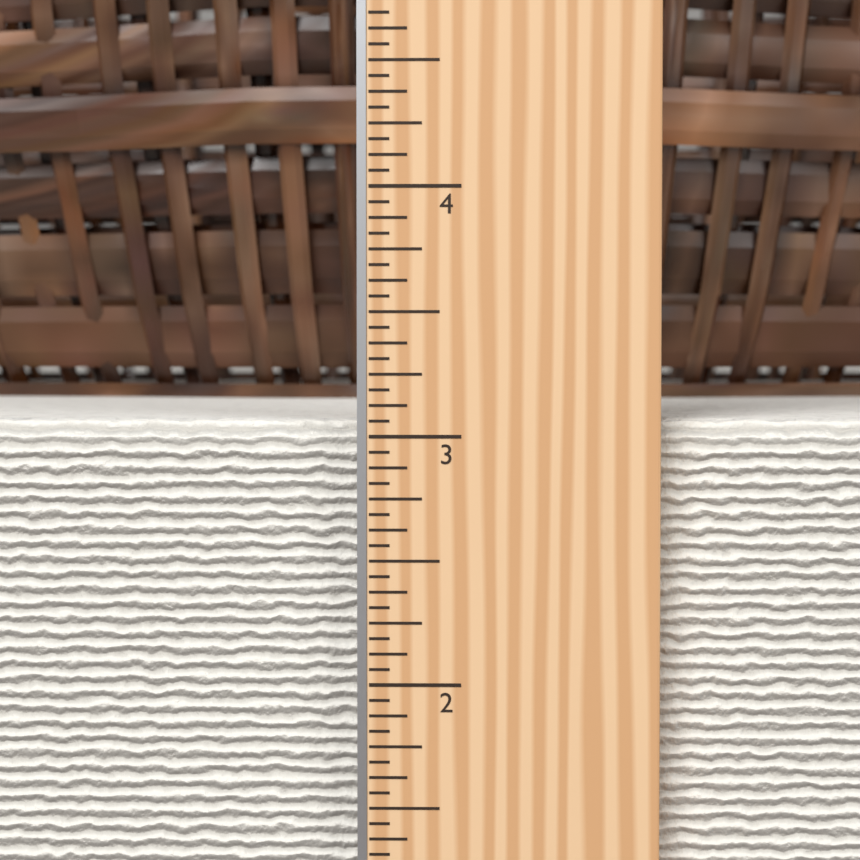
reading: 3.0625 in
